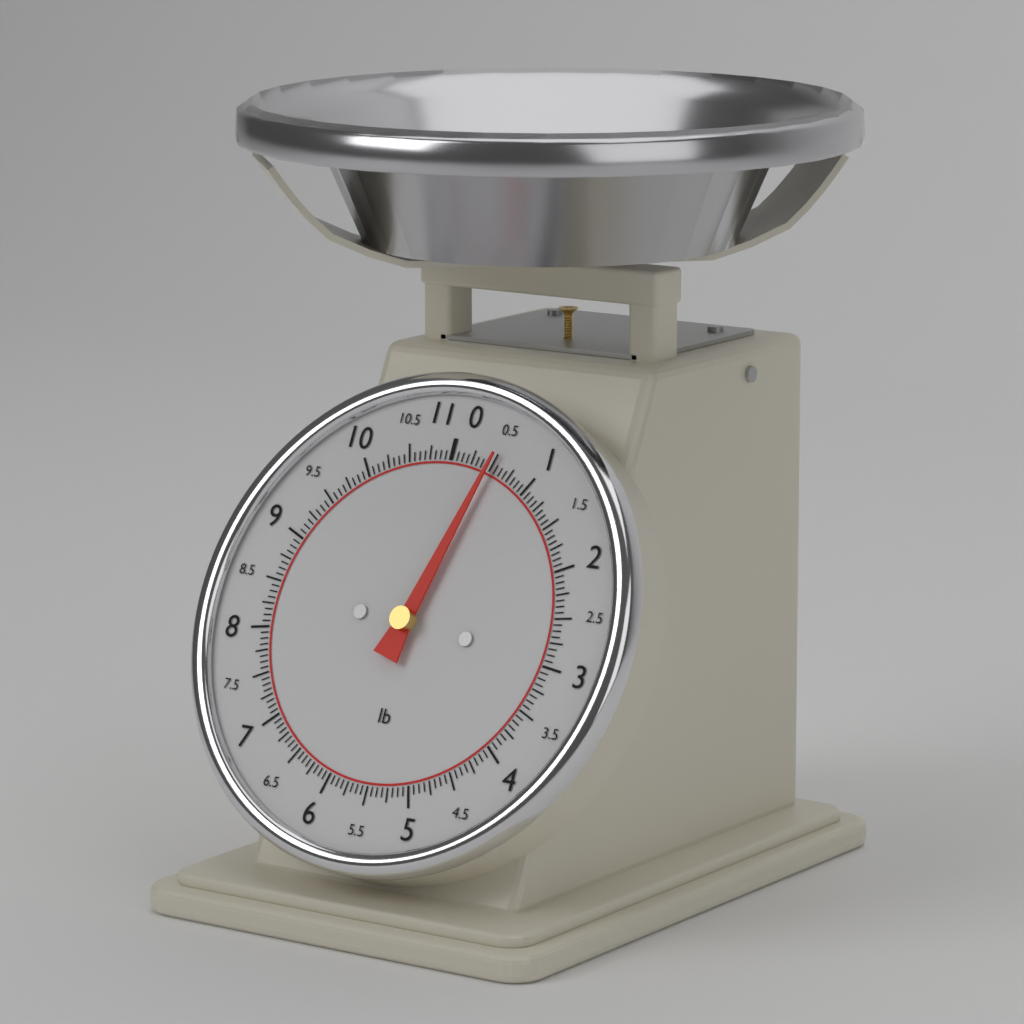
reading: 0.5000 lb
